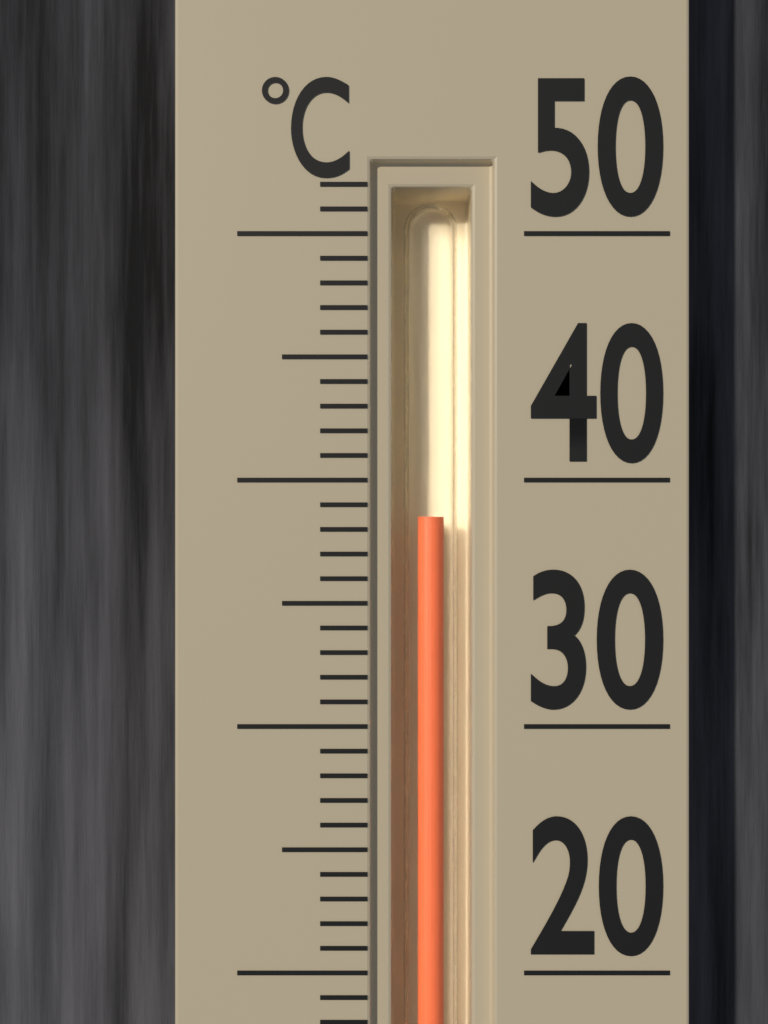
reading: 38.5 °C
